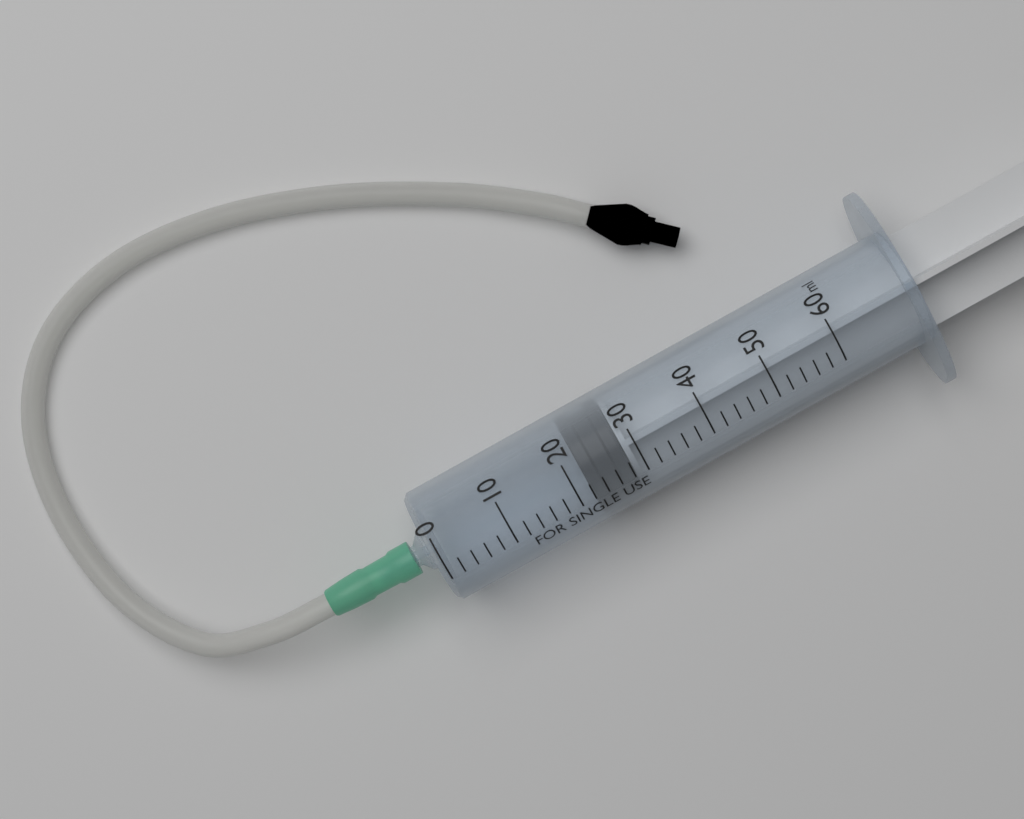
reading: 22 ml
